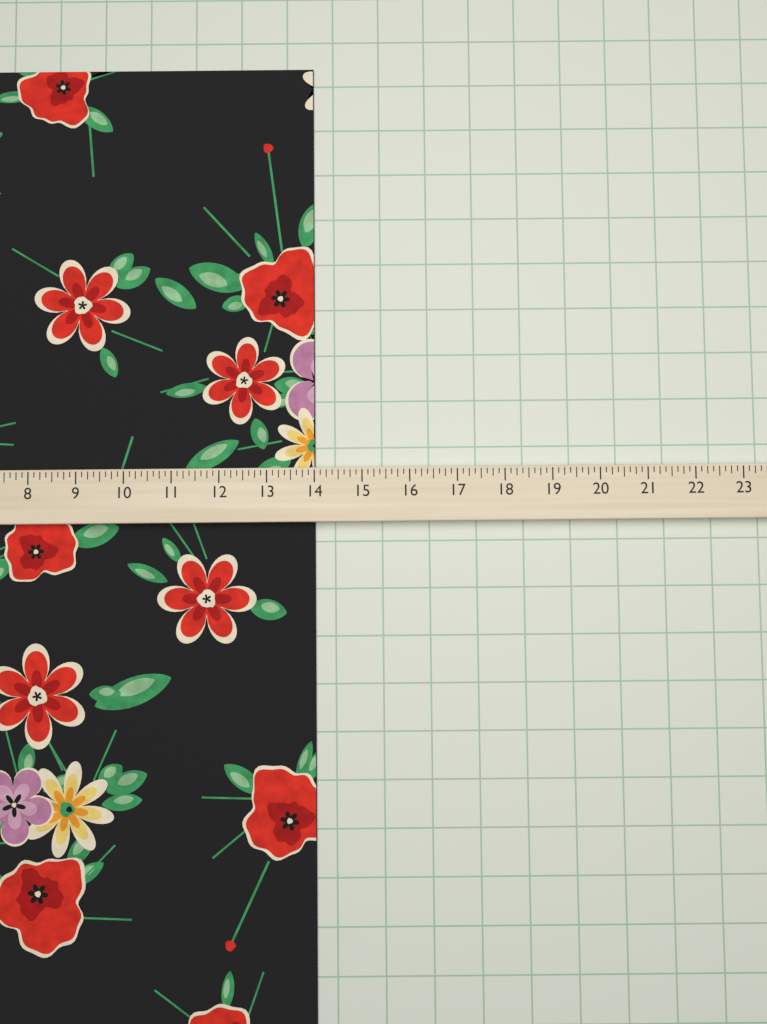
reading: 14.000 (no unit)
